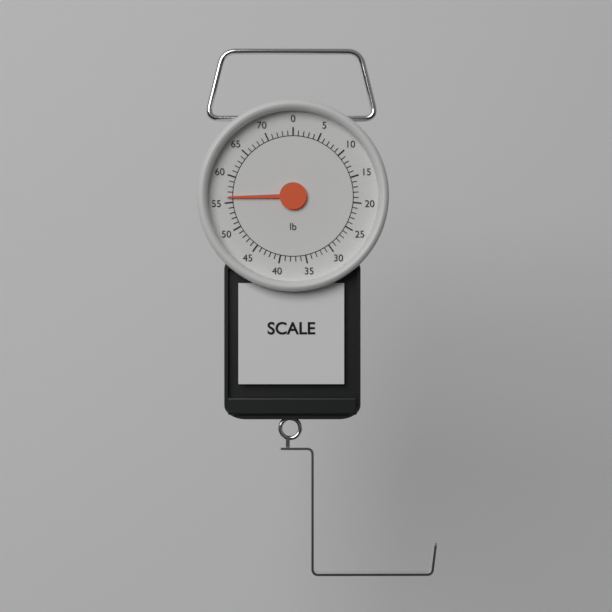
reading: 56 lb
